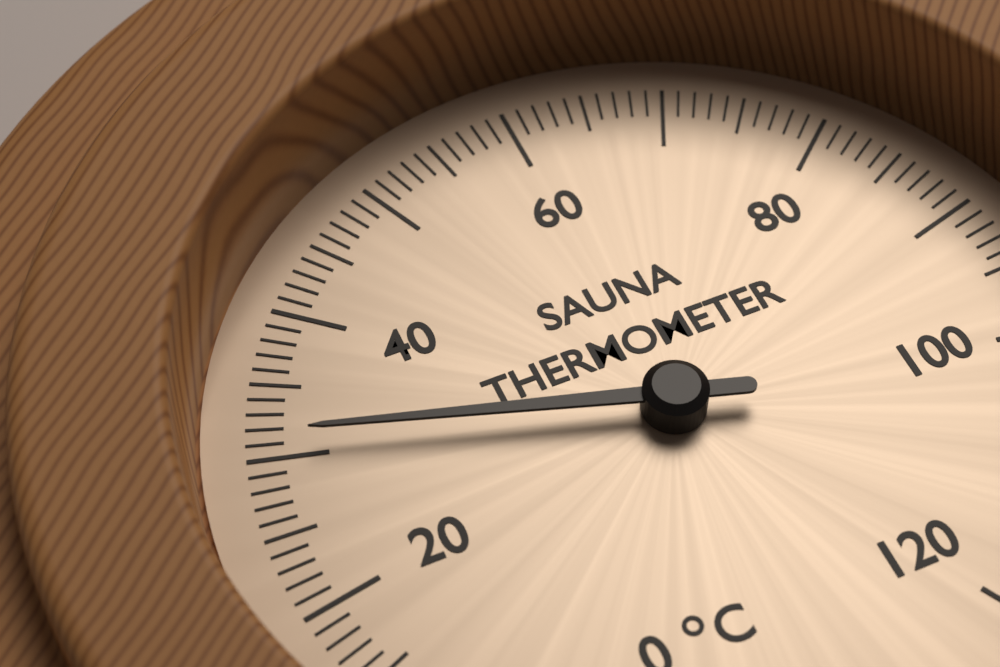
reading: 31 °C
